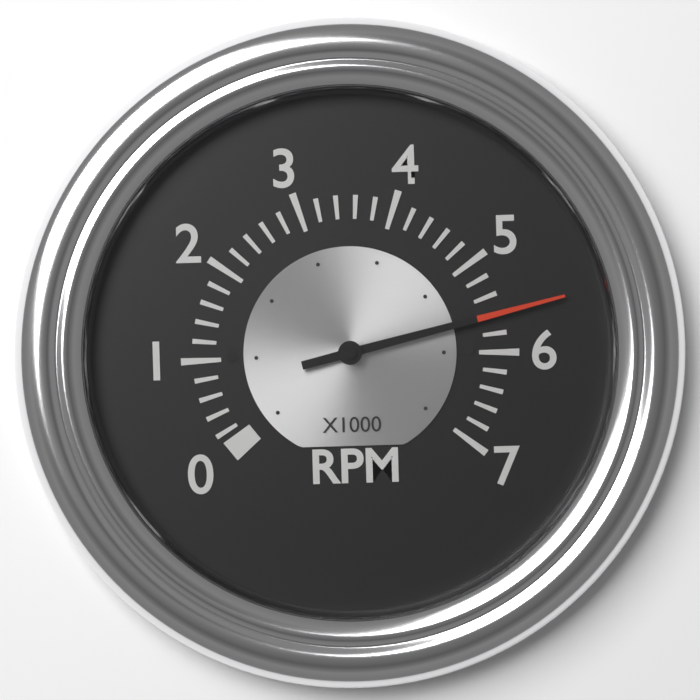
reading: 5.6 x1000 RPM
